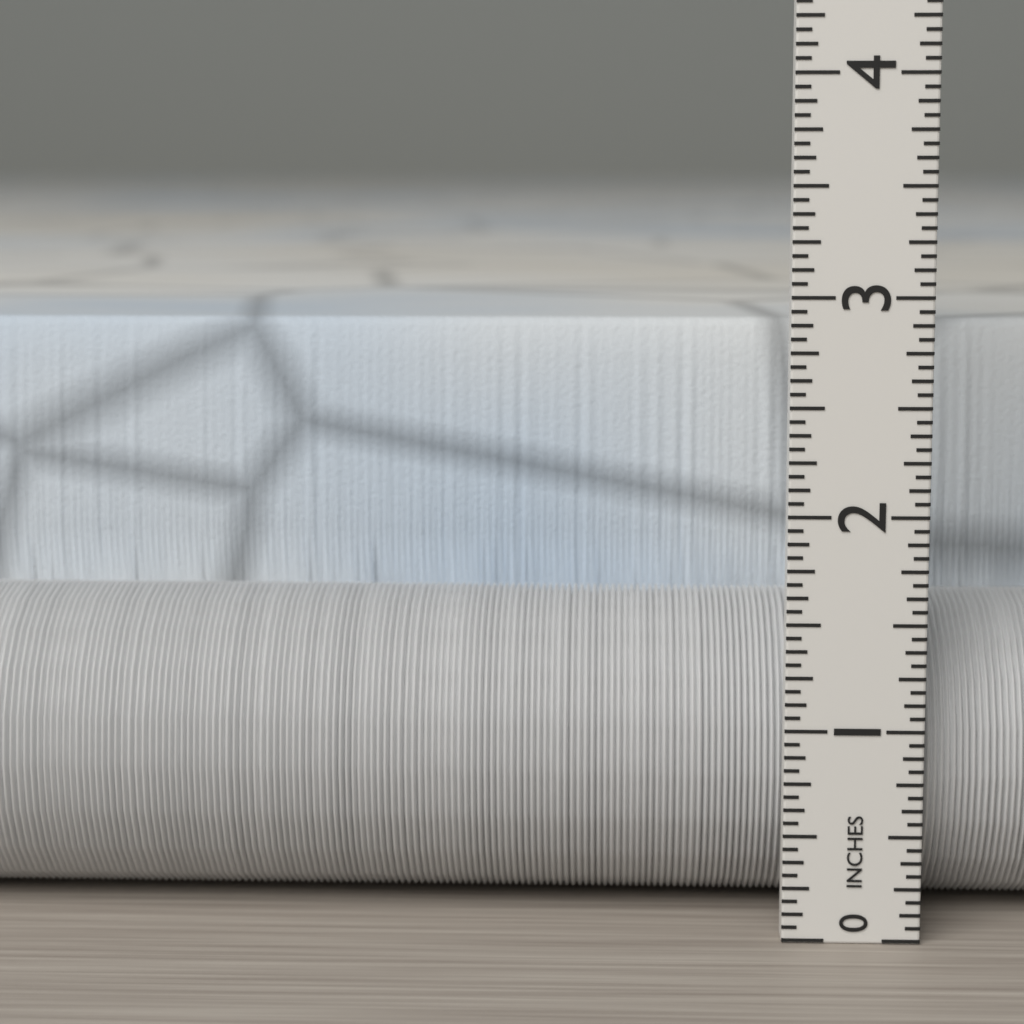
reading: 2.8125 in
